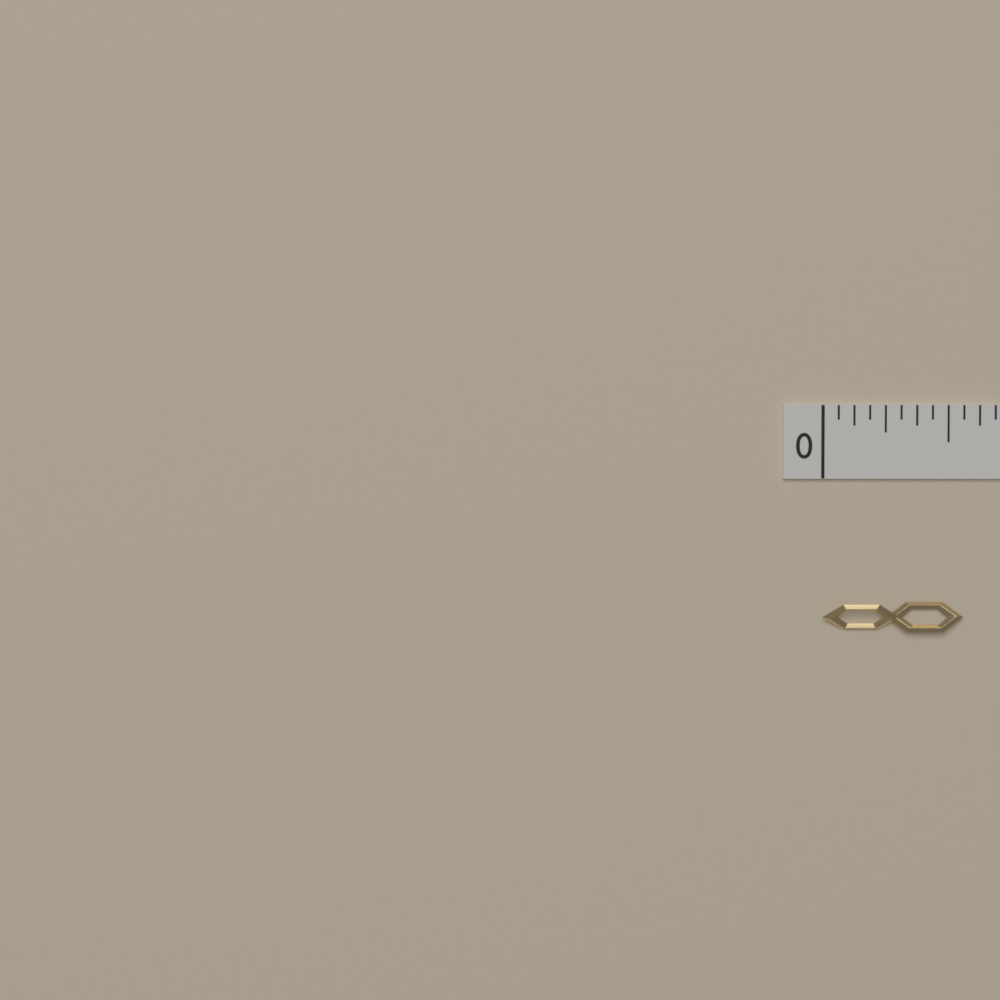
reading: 0.5625 in
